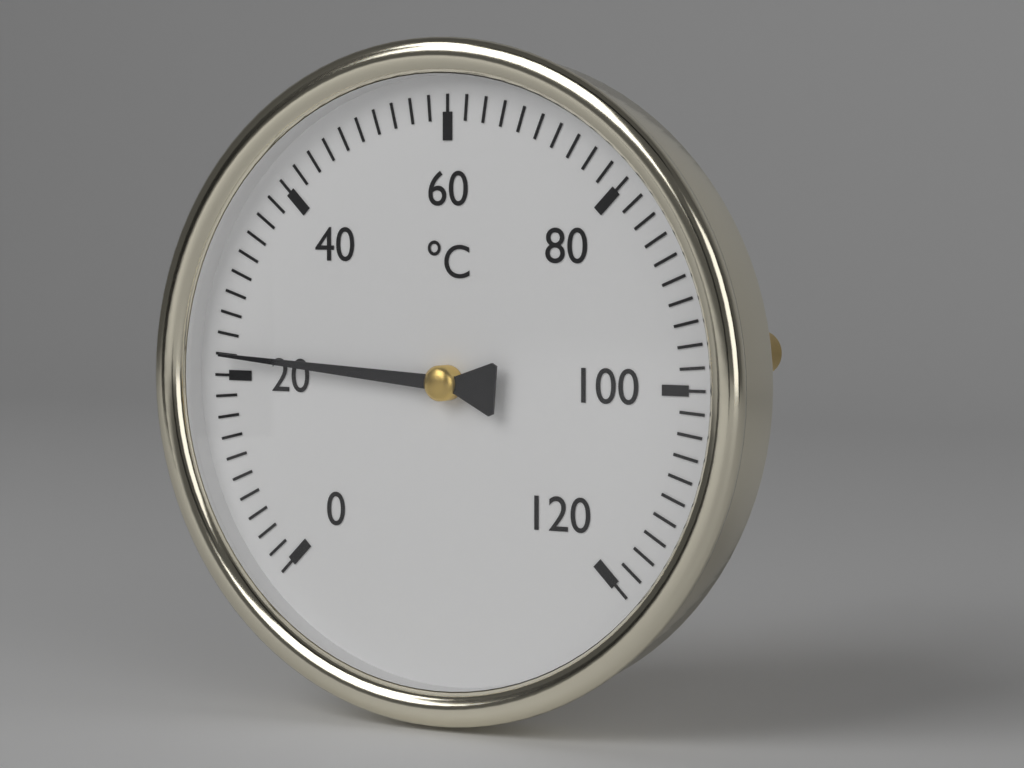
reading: 22 °C
